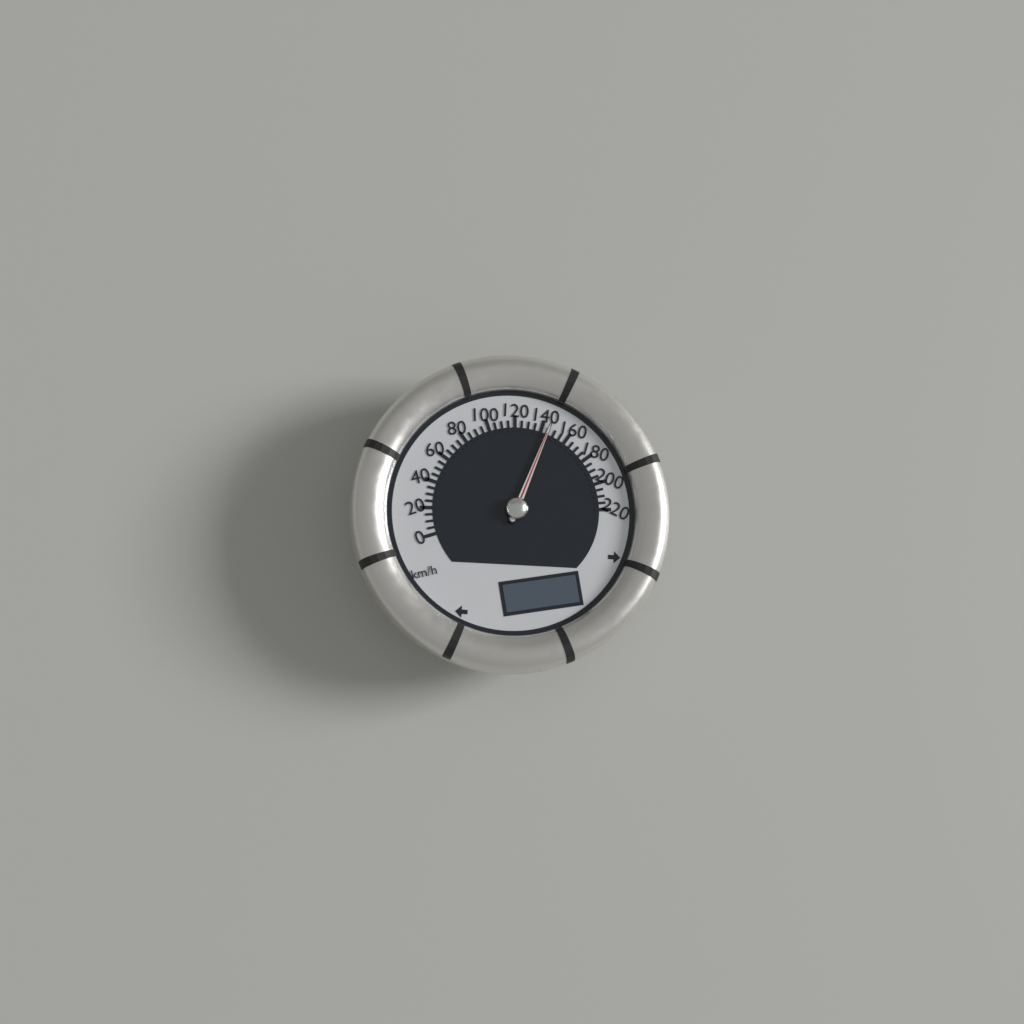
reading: 145 km/h
